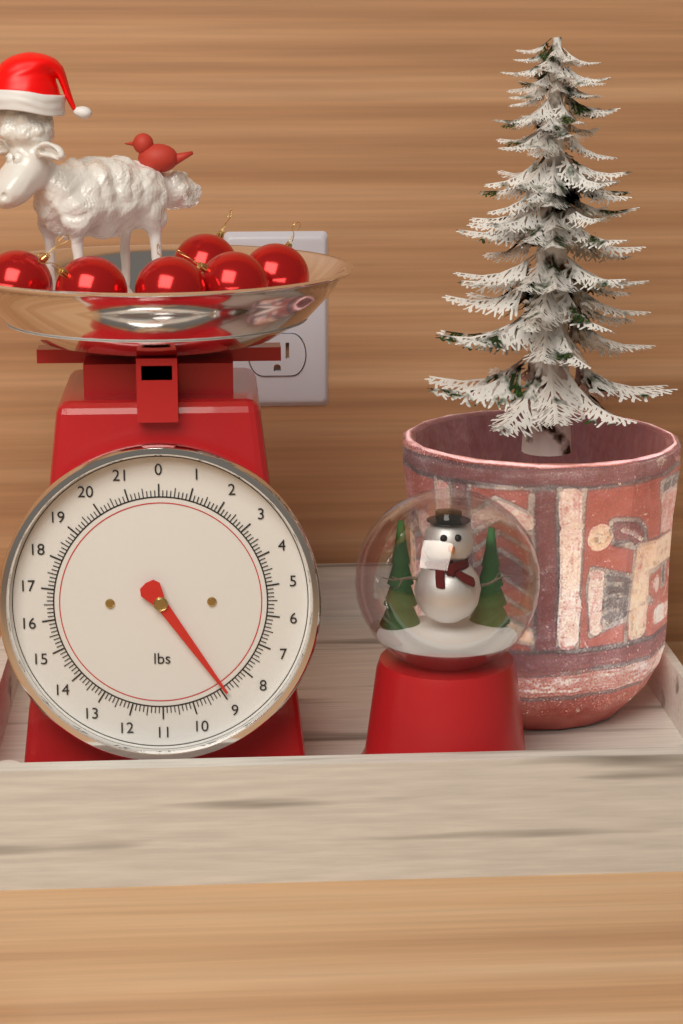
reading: 8.875 lbs
